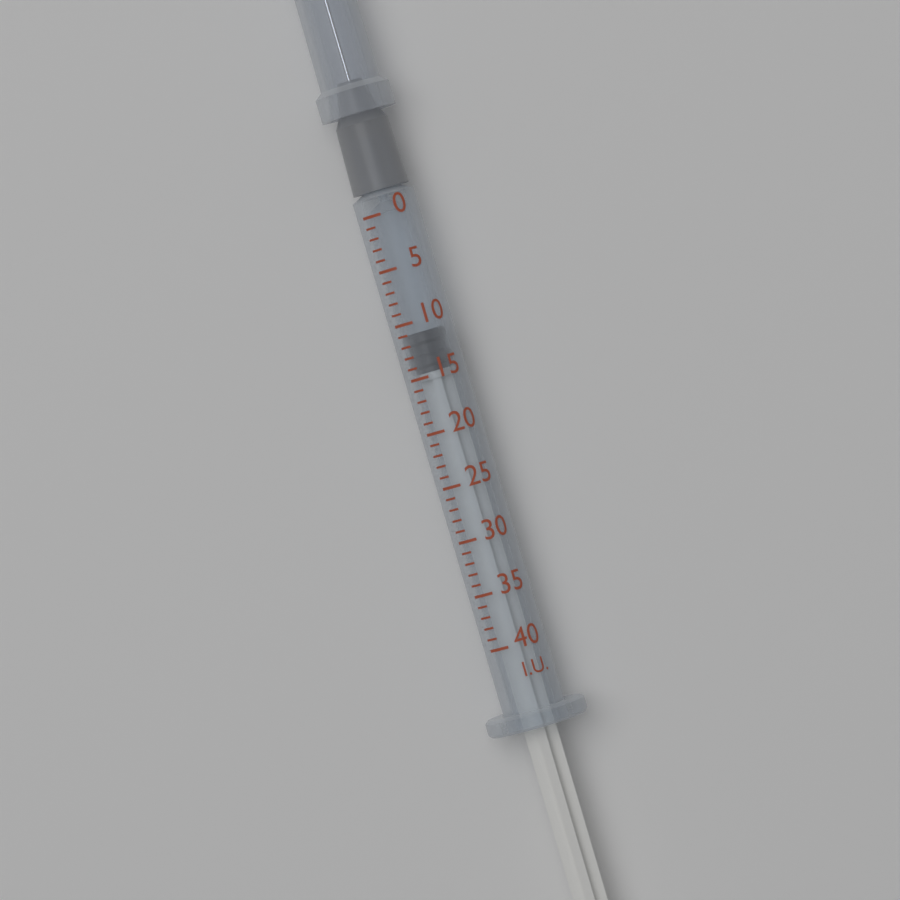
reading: 11 I.U.
